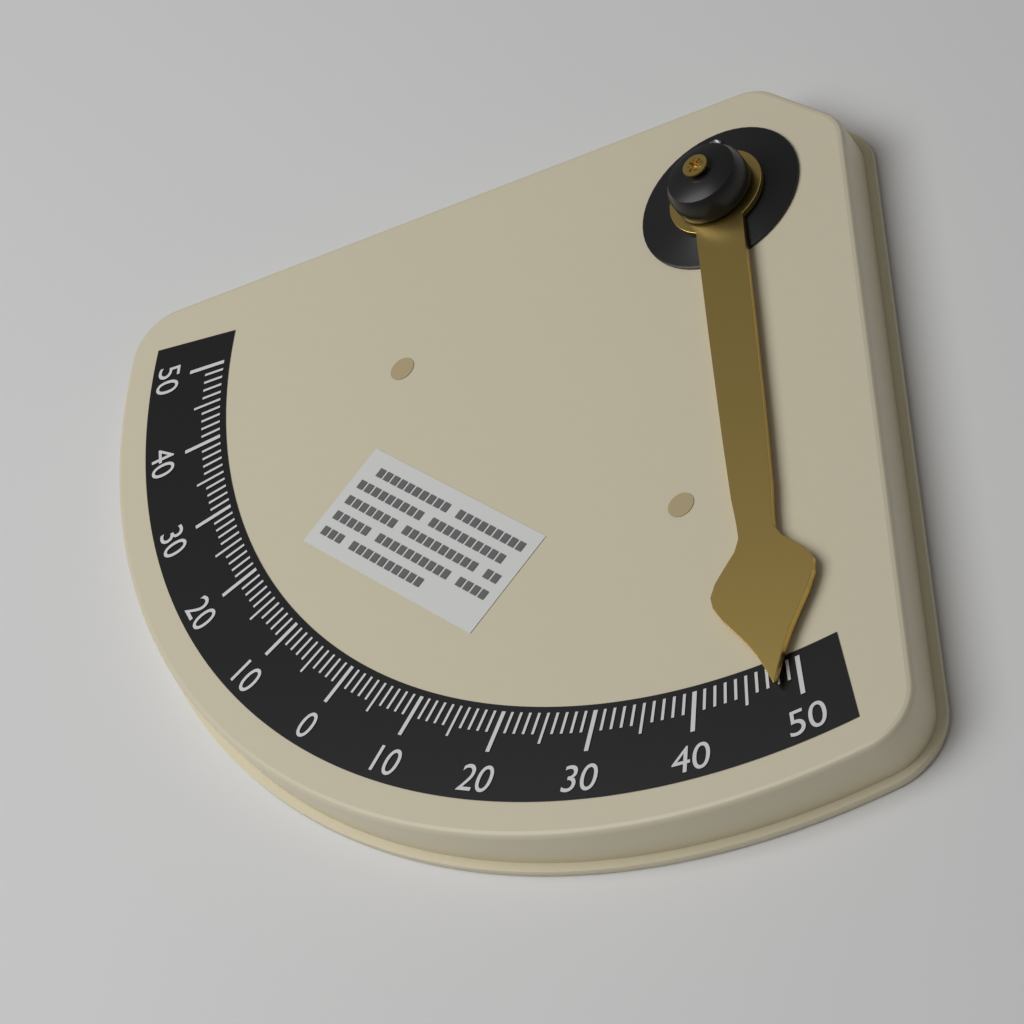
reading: 48 °
